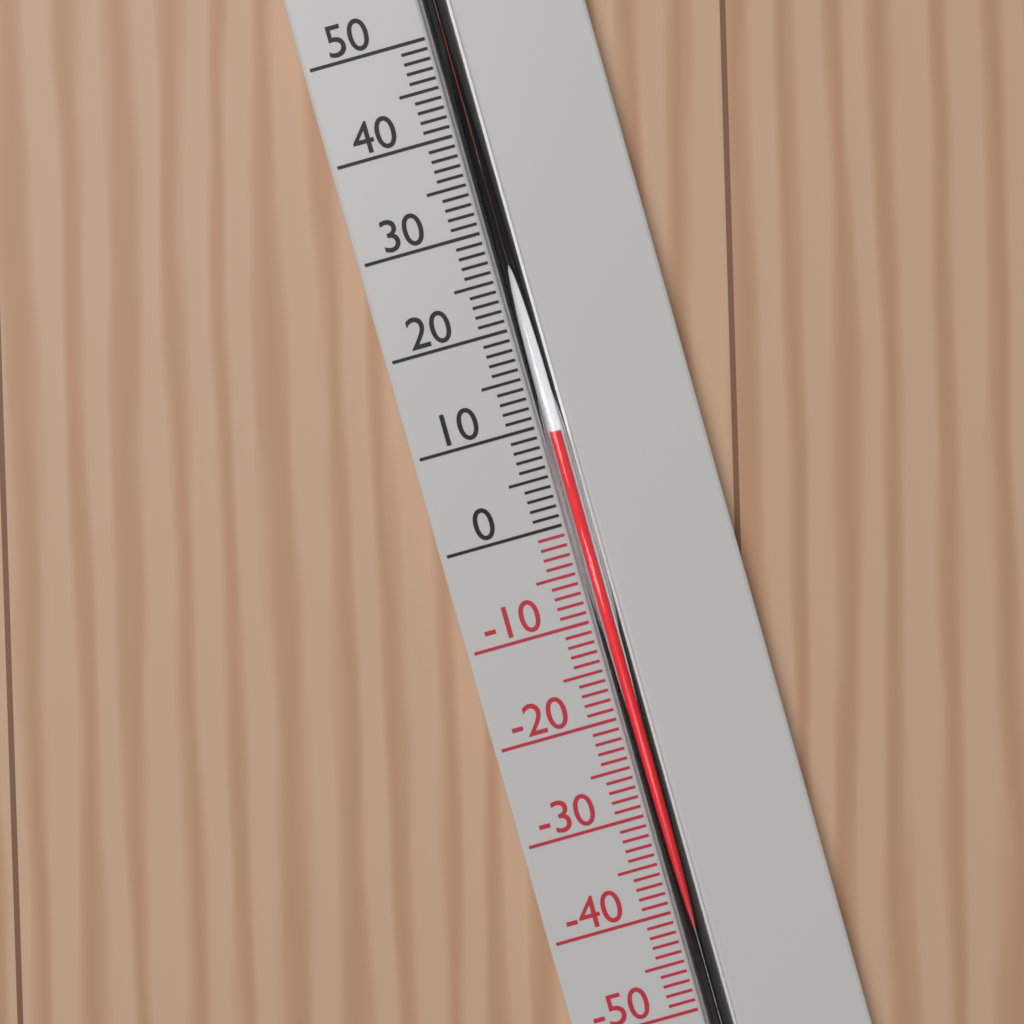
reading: 9 °C
